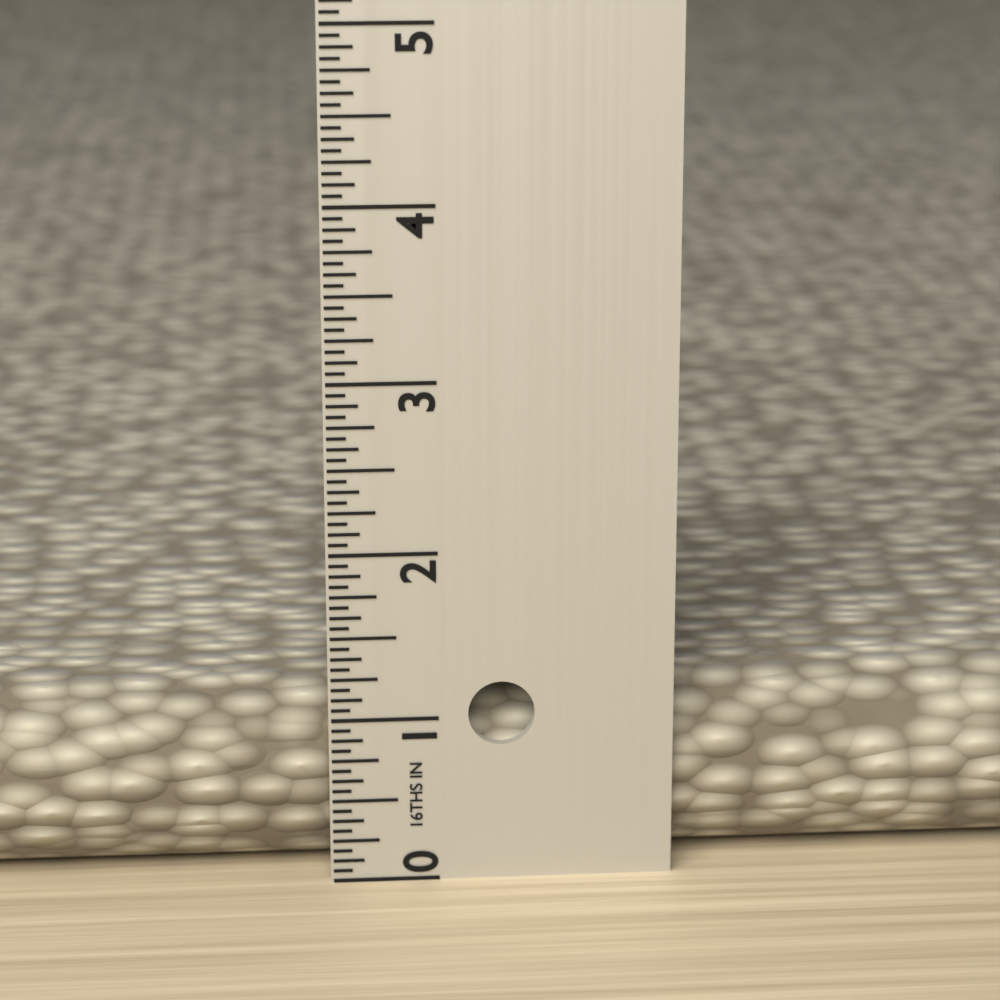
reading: 1.1250 in
